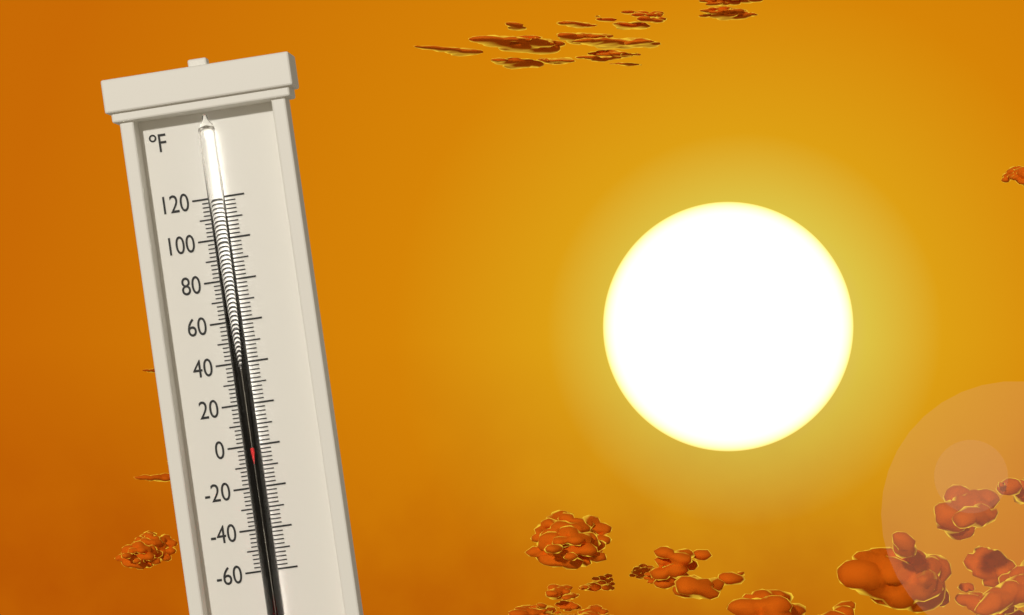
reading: 0 °F
